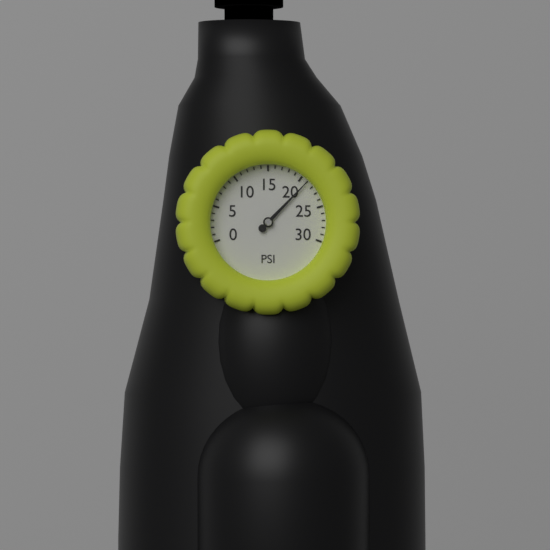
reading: 21 psi
